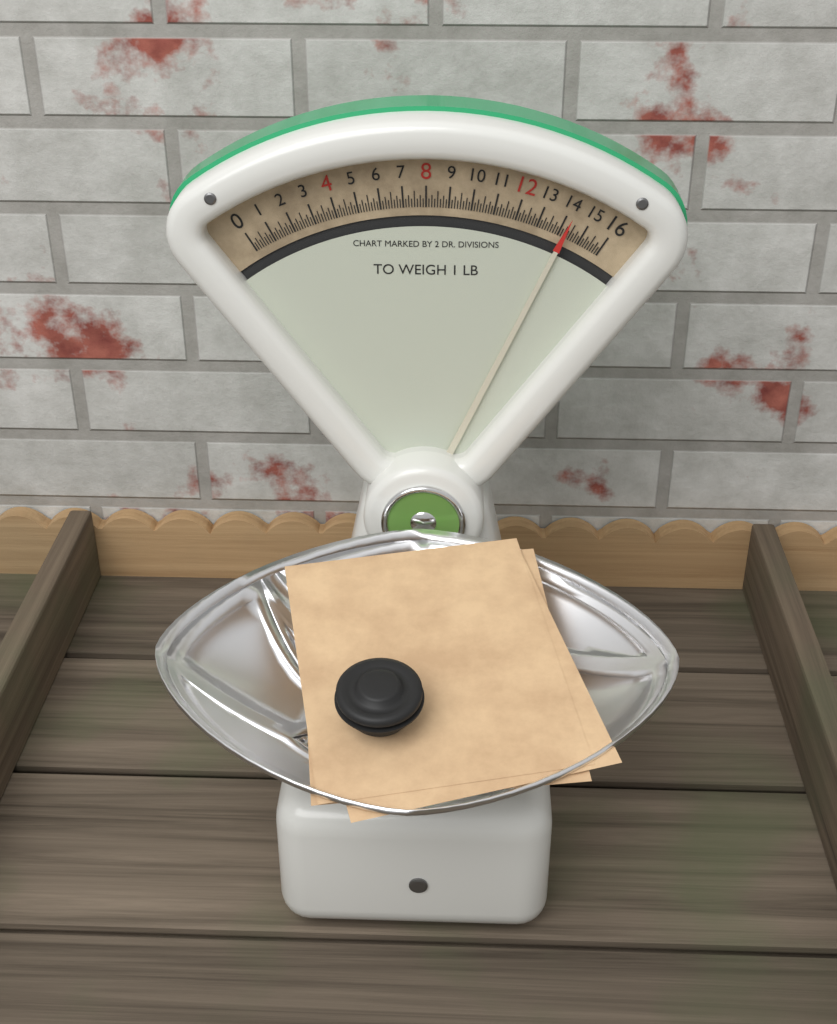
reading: 14.250 oz
